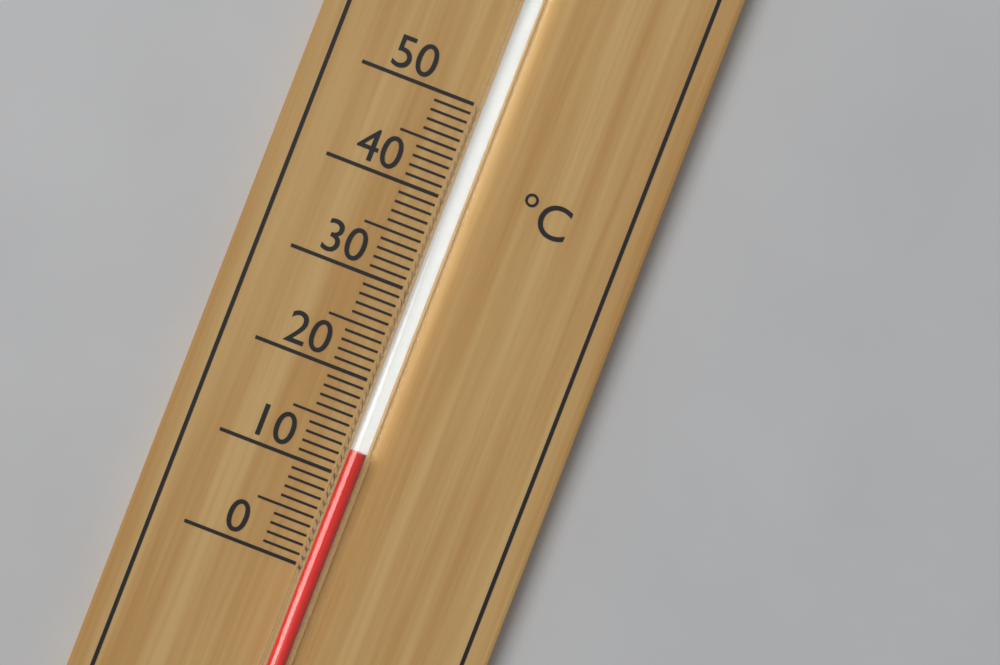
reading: 13 °C
